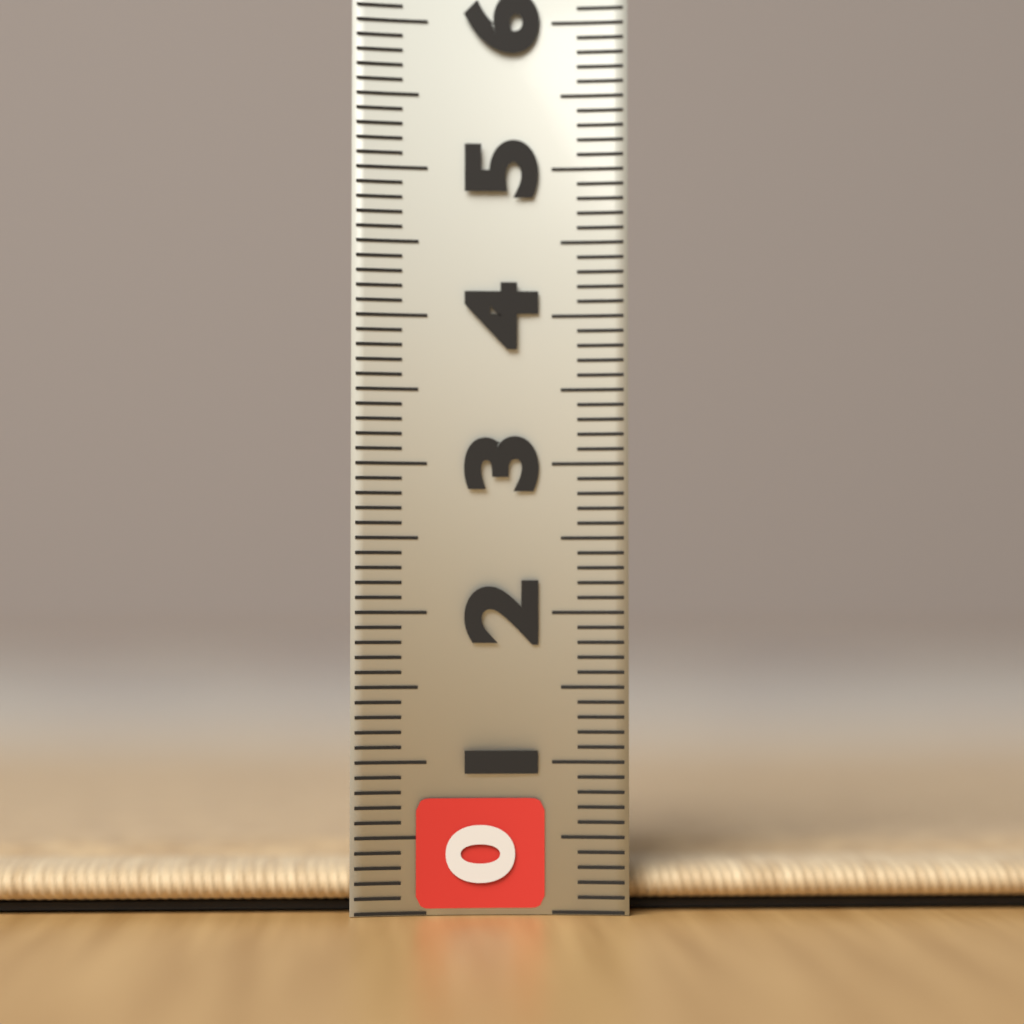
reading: 0.4 (no unit)
